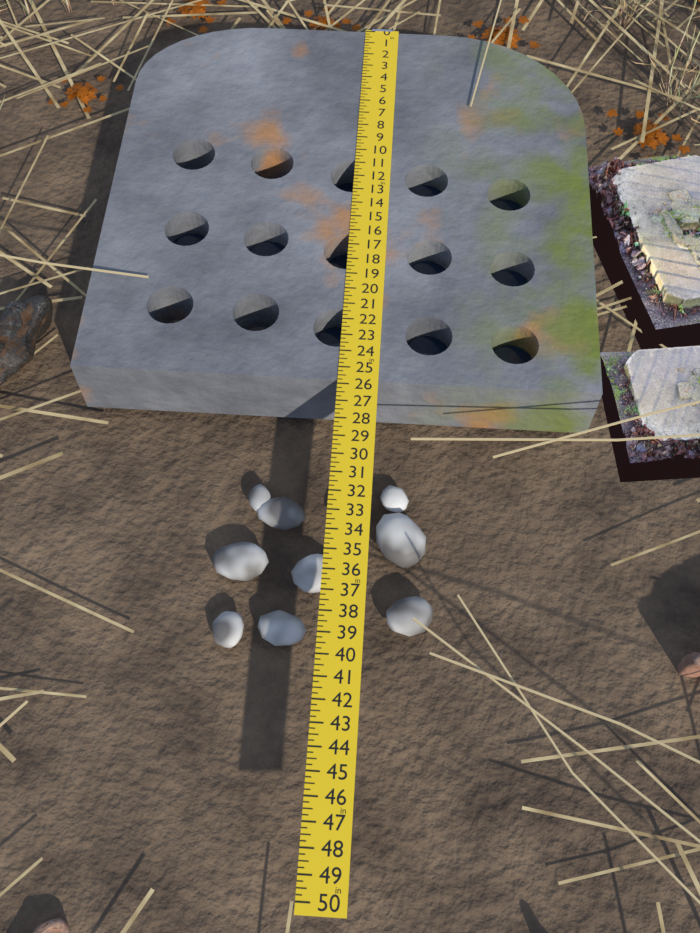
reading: 25.75 in
